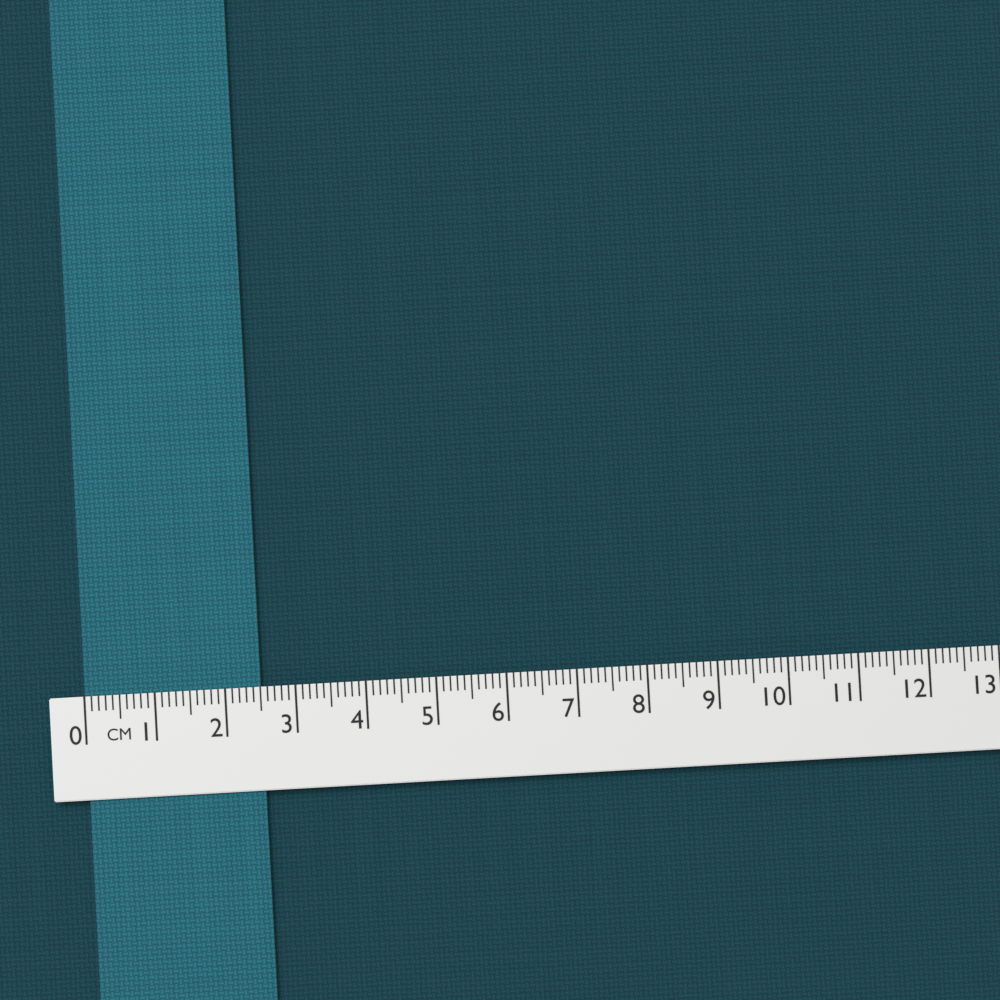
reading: 2.5 cm
